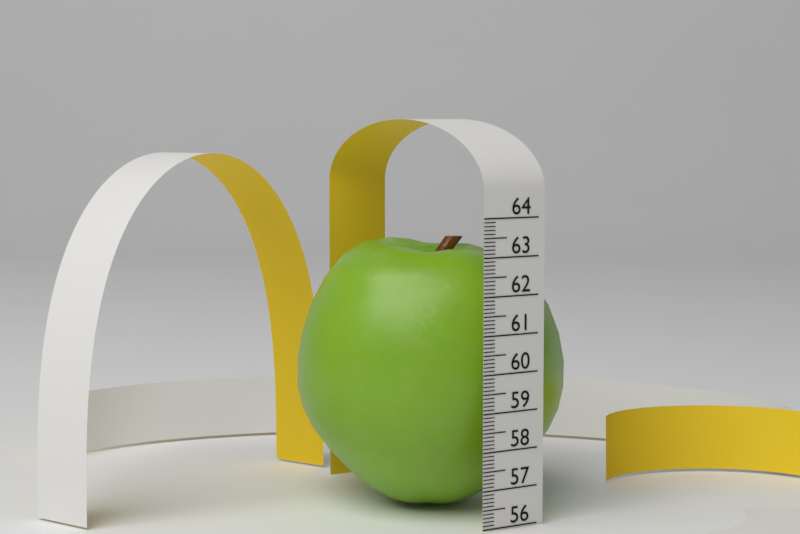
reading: 63.3 (no unit)
